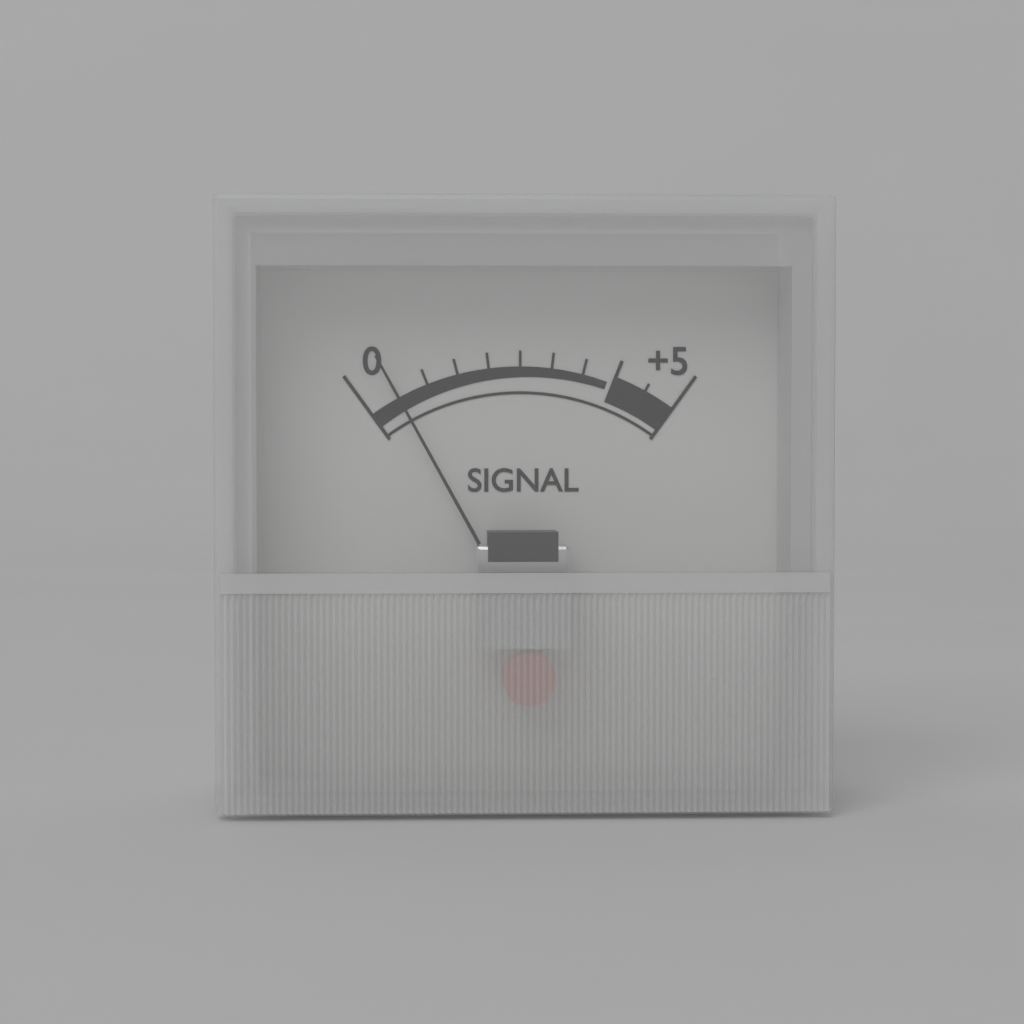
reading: 0.5 (no unit)
